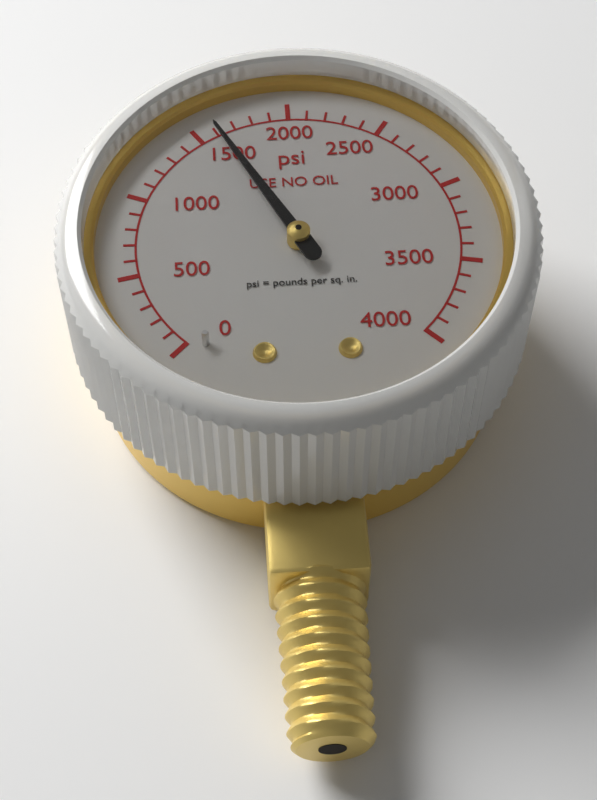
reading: 1600 psi
